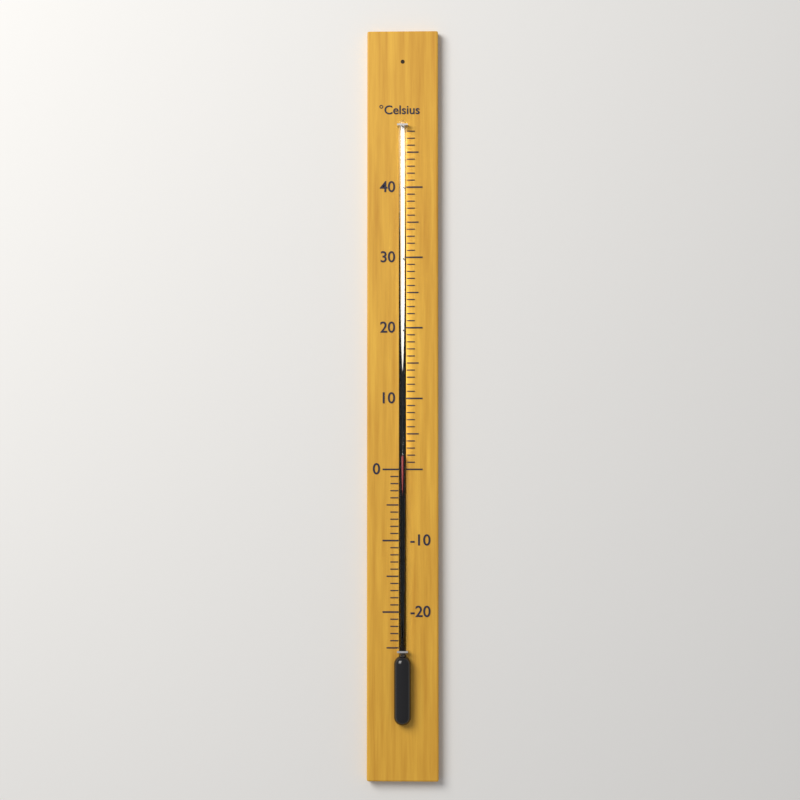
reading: 2 °C
